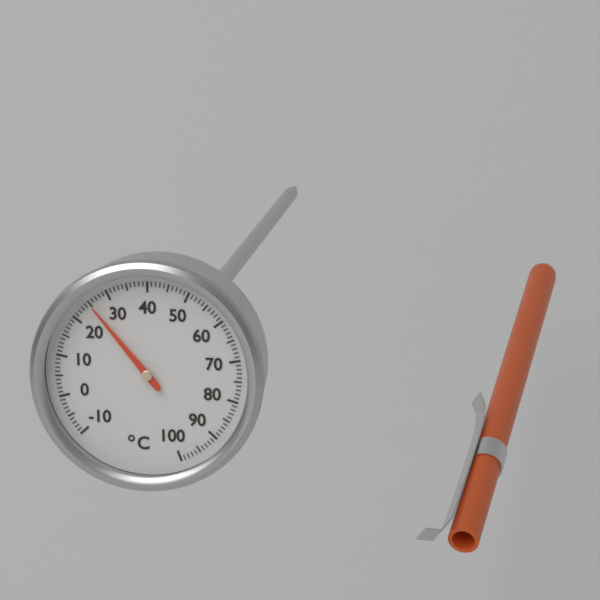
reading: 25 °C
